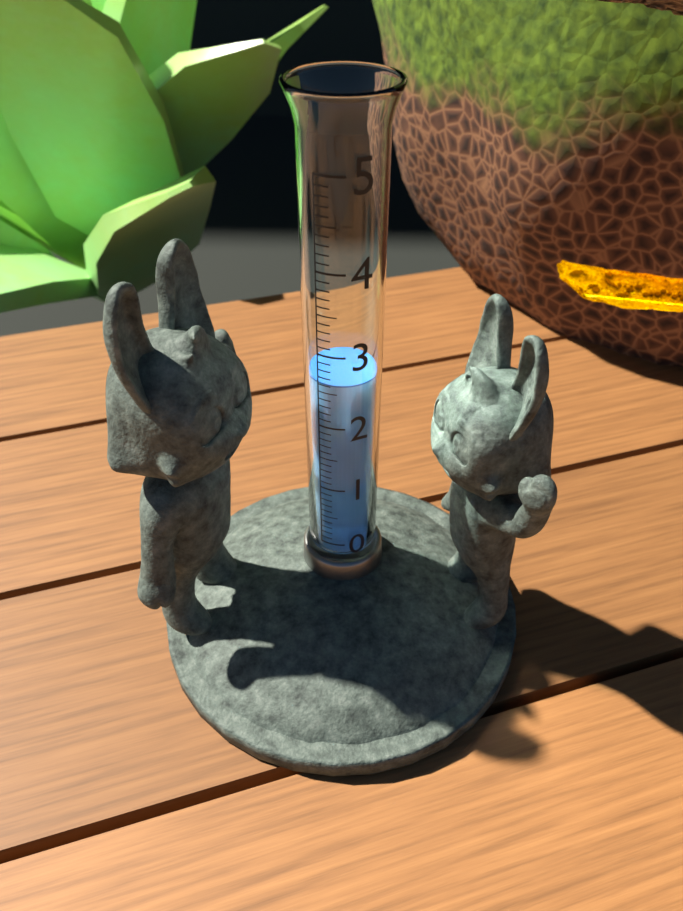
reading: 2.6 (no unit)
